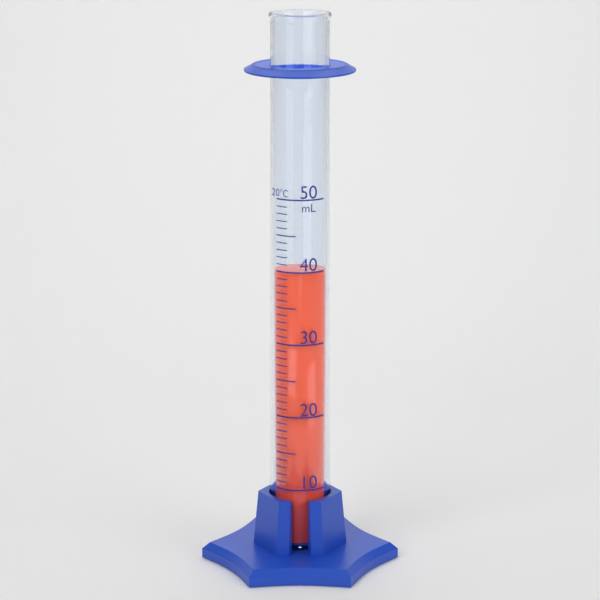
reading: 40 mL
